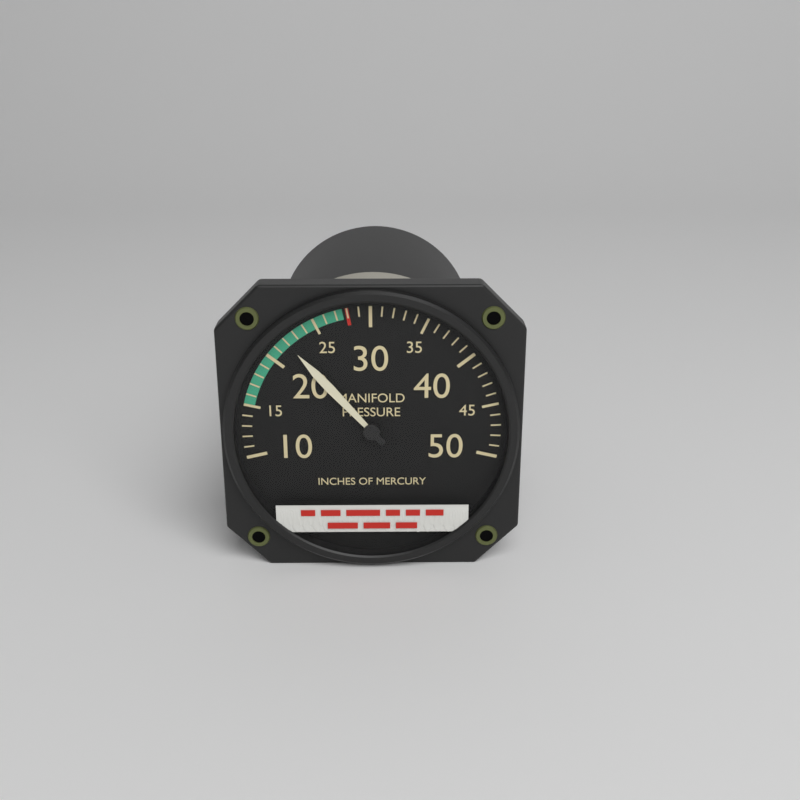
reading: 22 inHg
